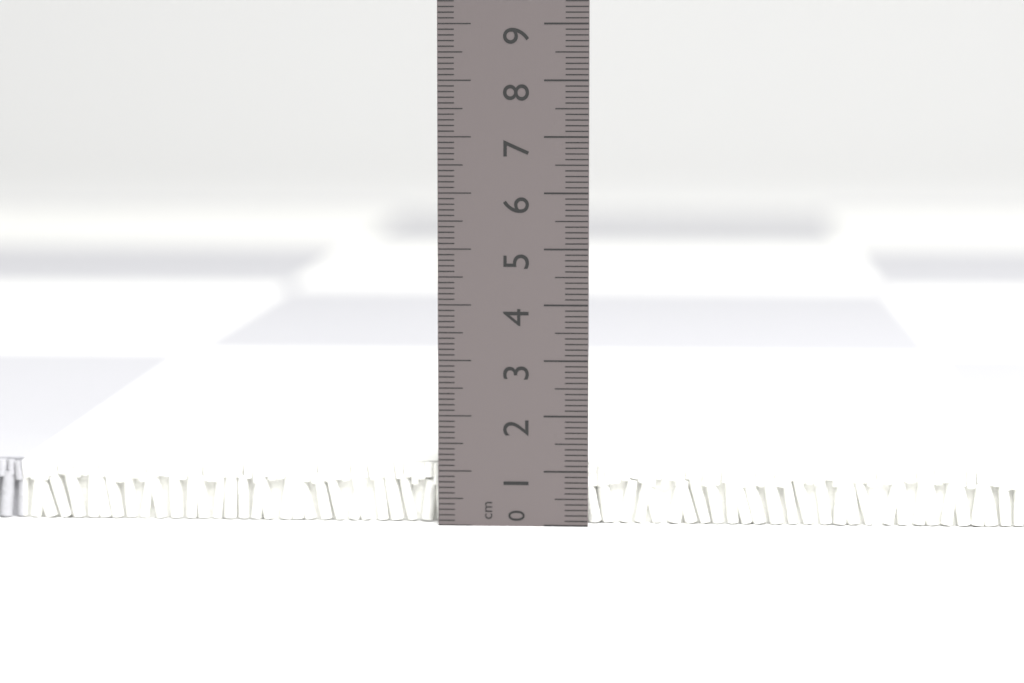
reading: 1.1 cm
